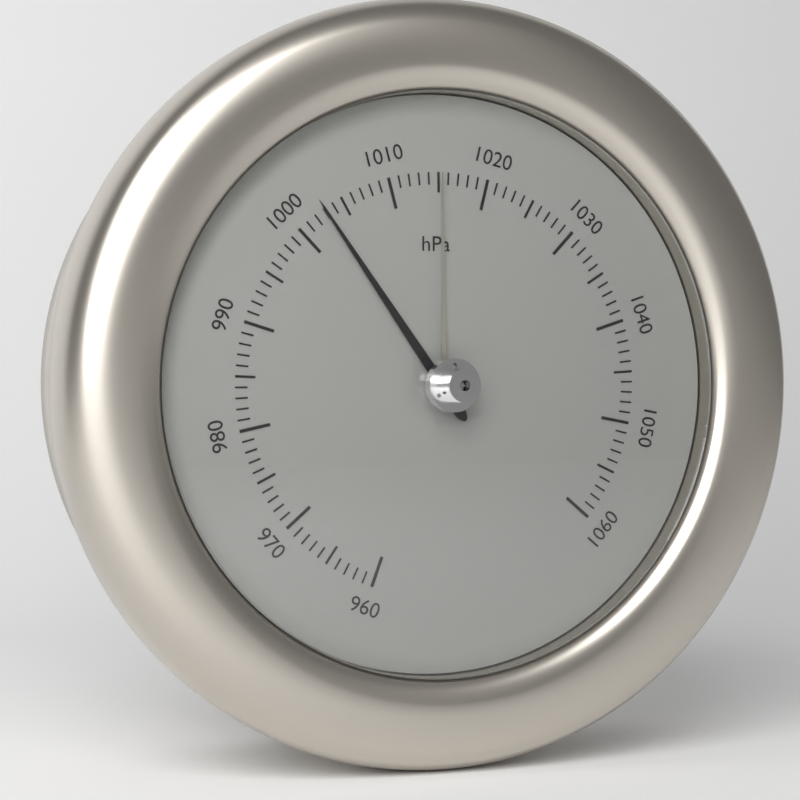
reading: 1003 hPa
